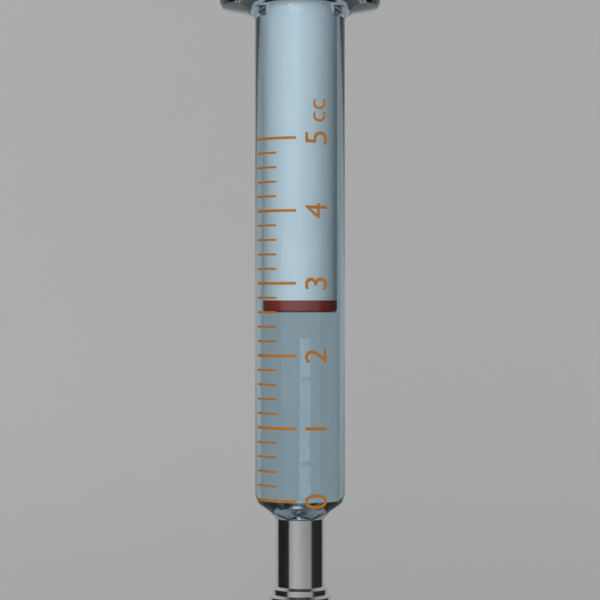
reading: 2.6 cc
